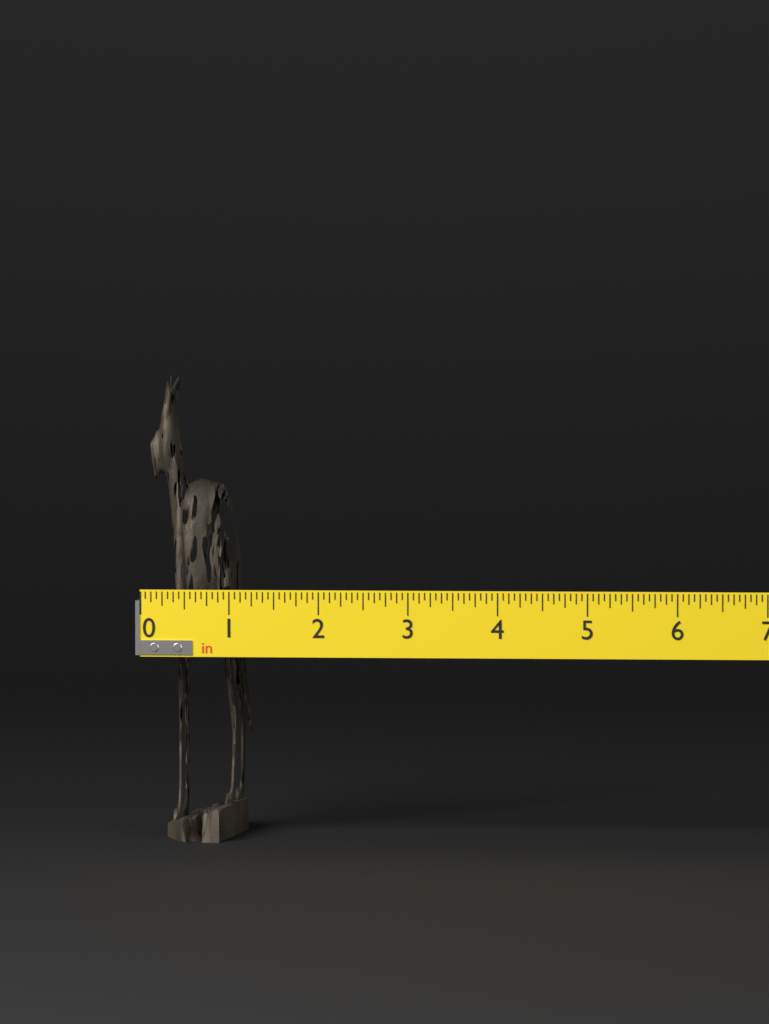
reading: 1.1250 in
